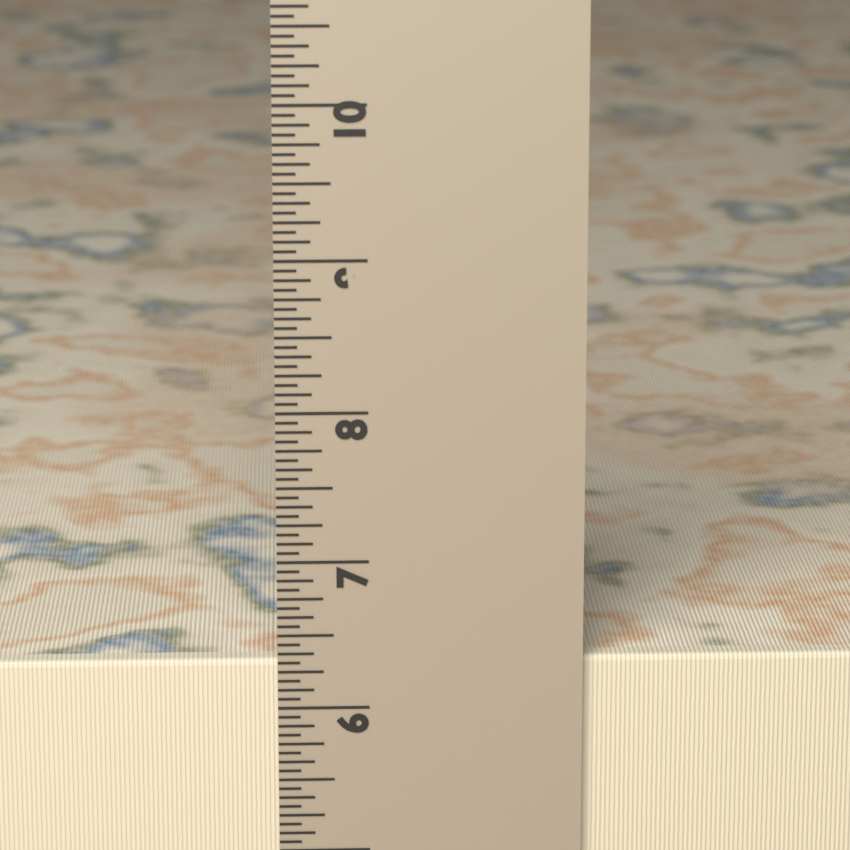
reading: 6.3125 in
